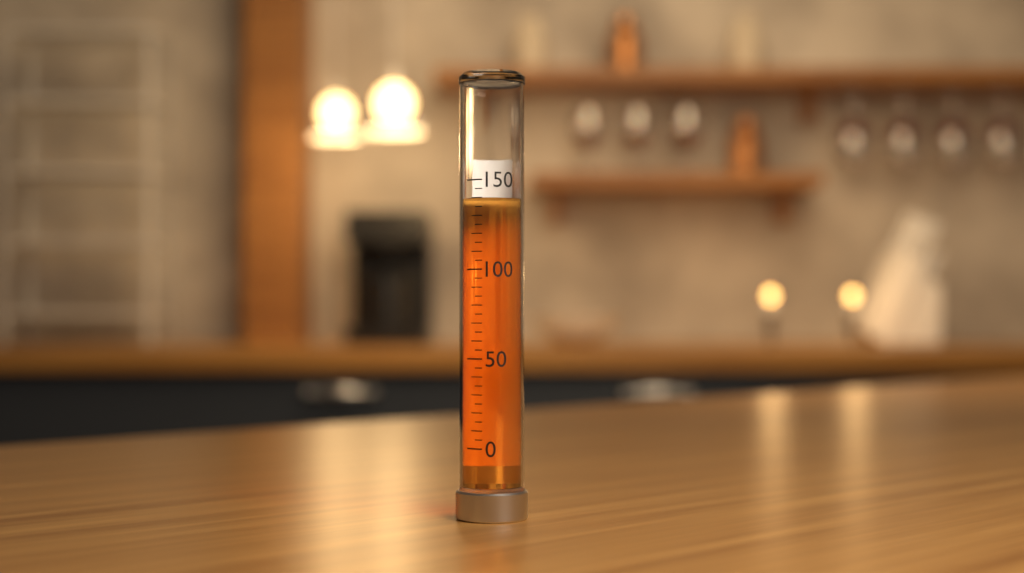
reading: 140 (no unit)
